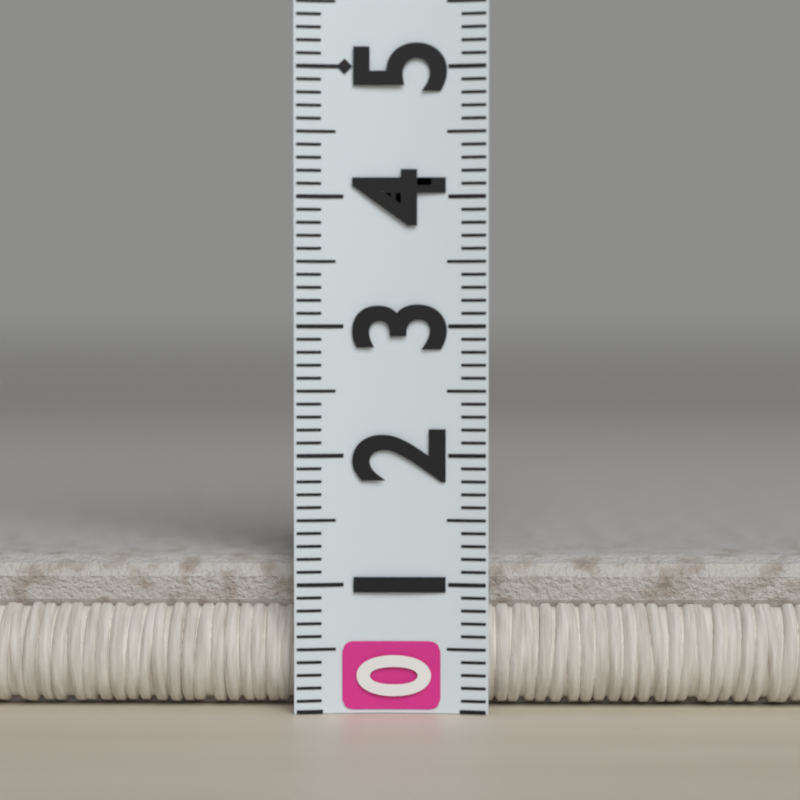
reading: 1.2 (no unit)
